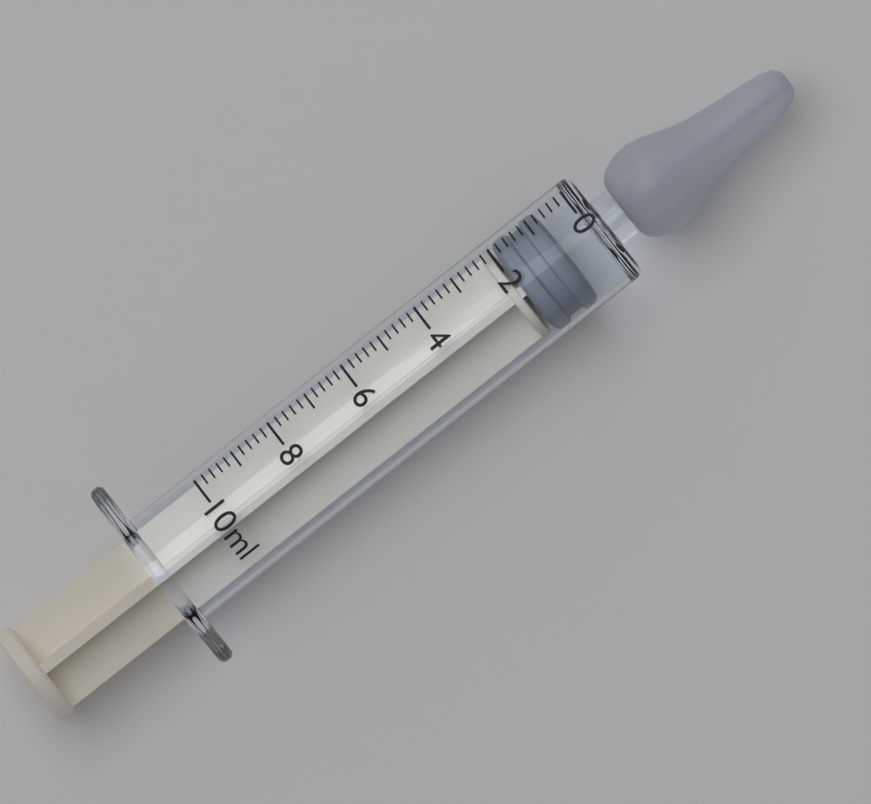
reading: 0.8 ml
